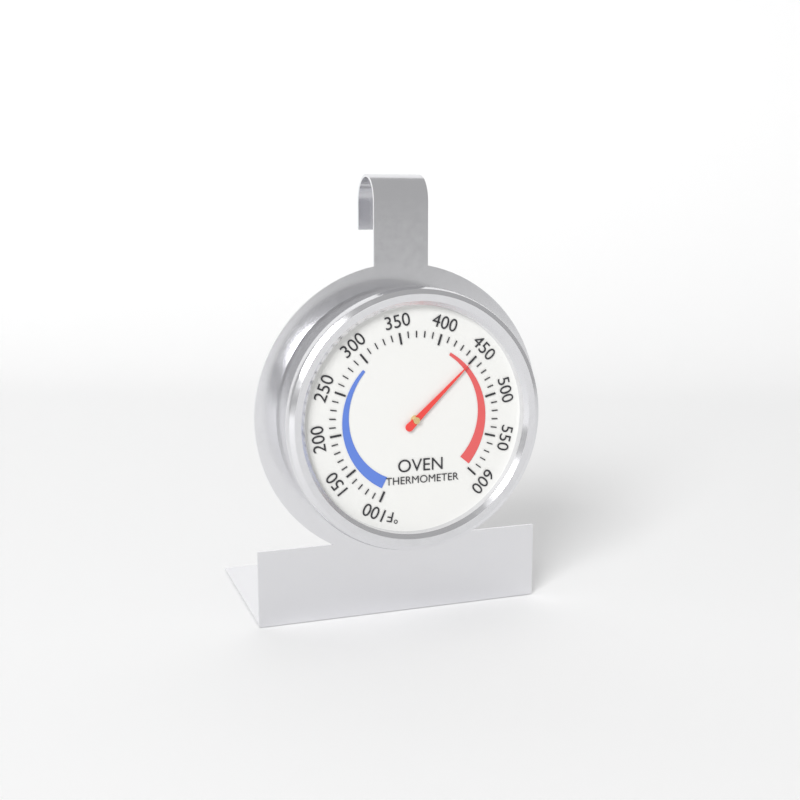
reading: 450 °F
